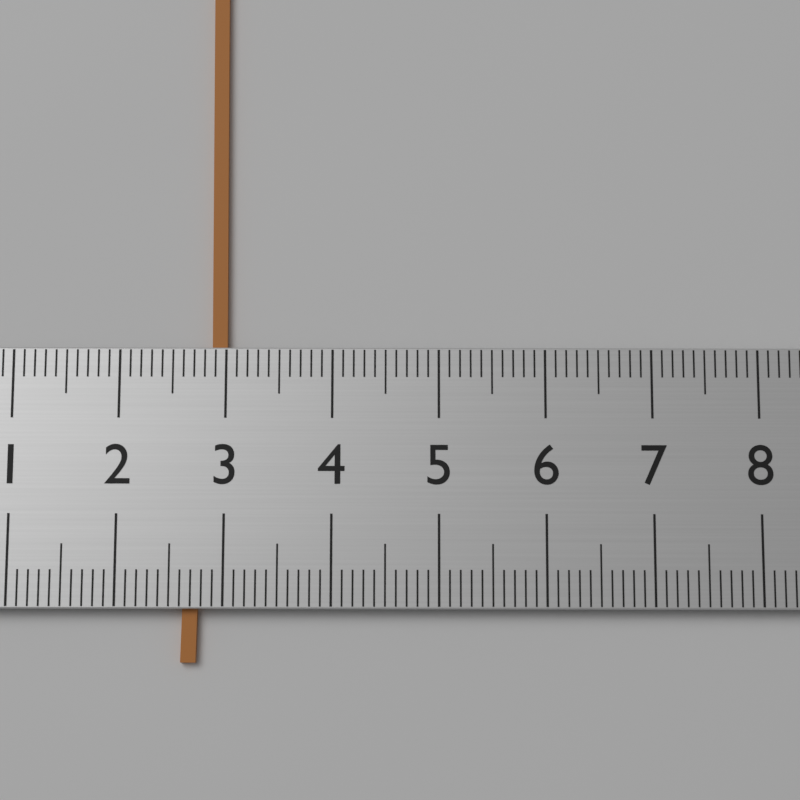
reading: 3.0 (no unit)
